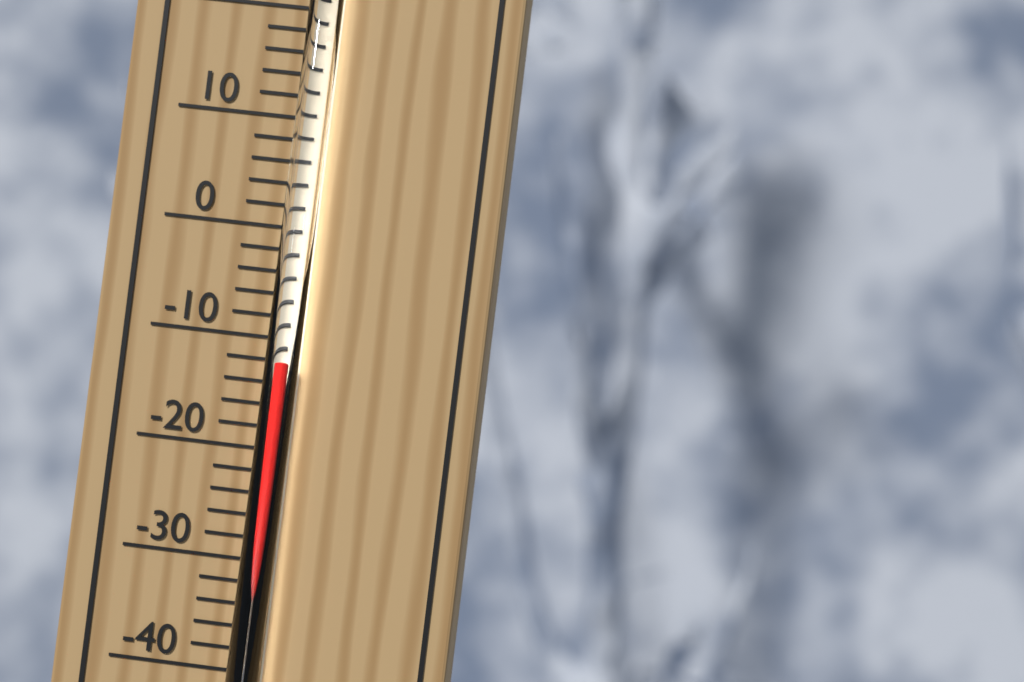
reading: -12 °C
